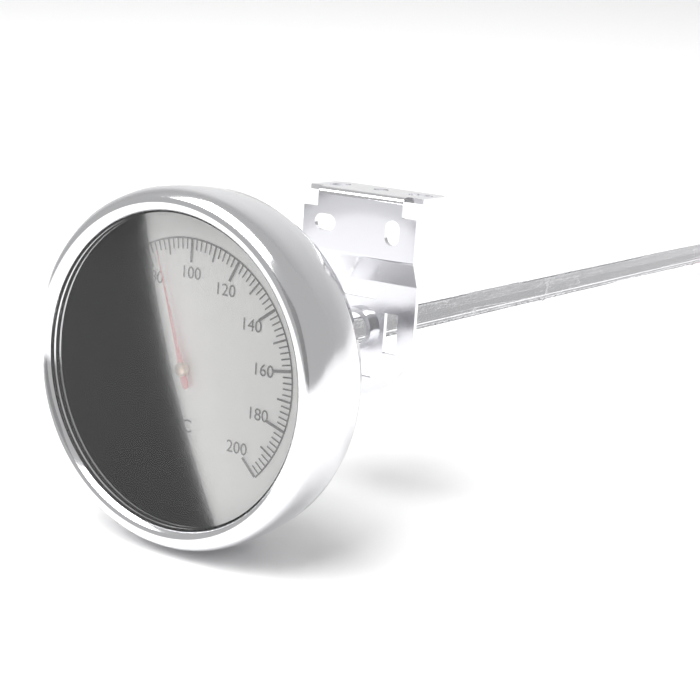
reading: 86 °C
